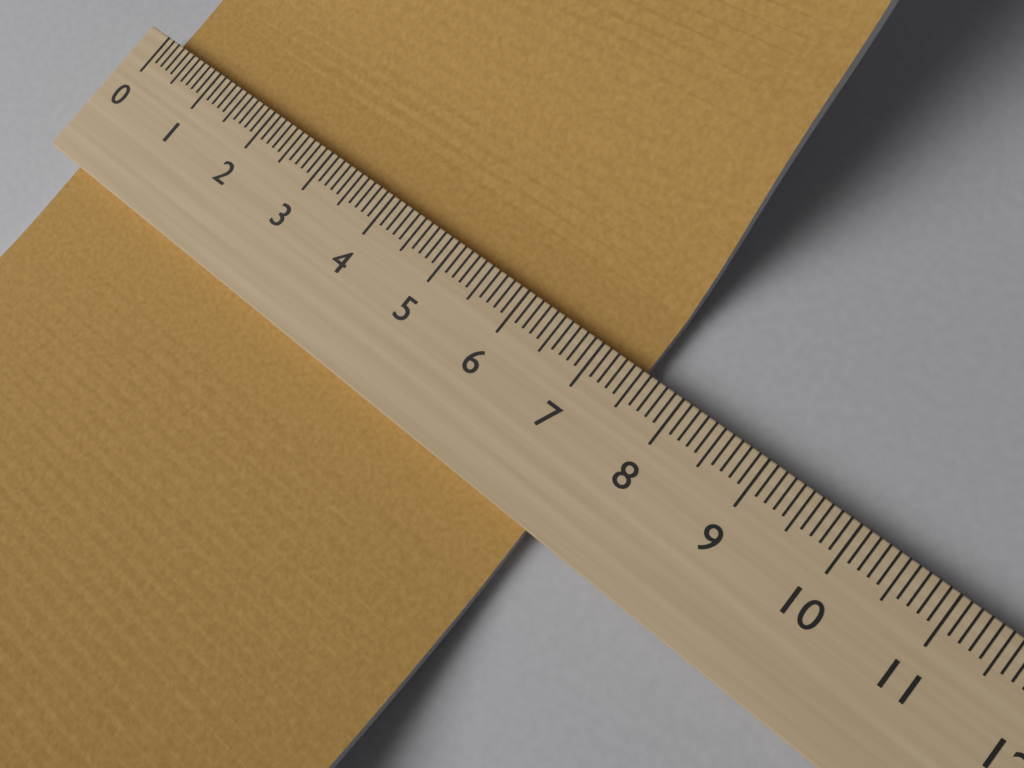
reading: 7.5 (no unit)
